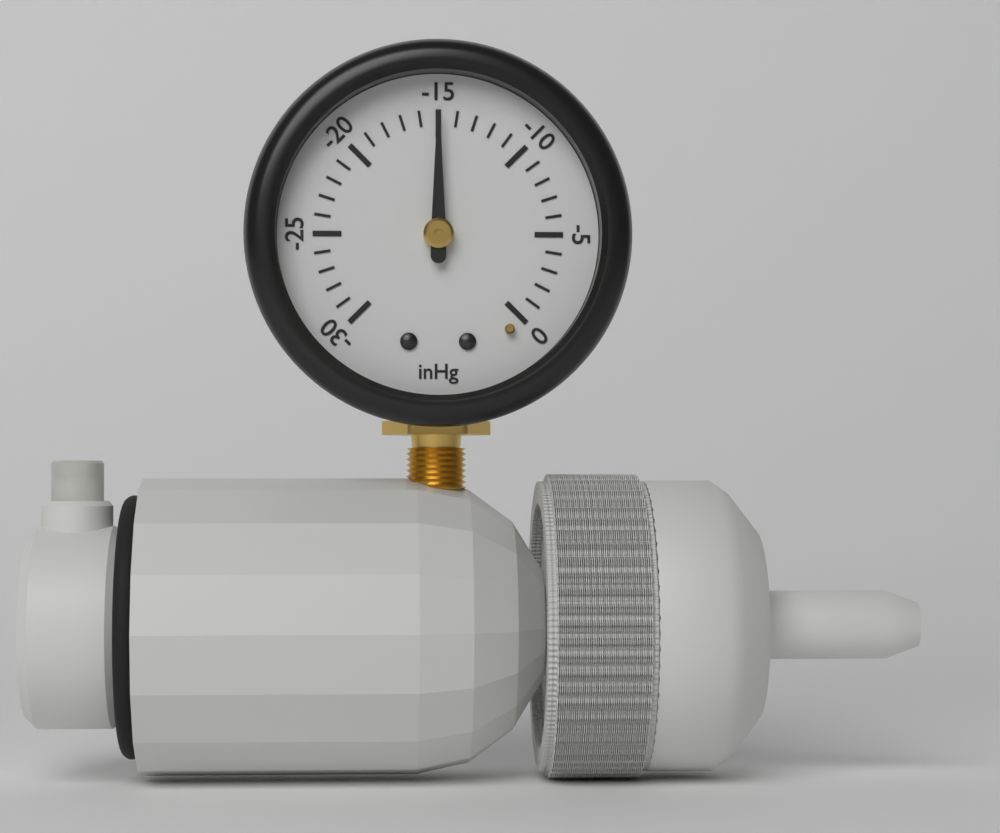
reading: -15 inHg
